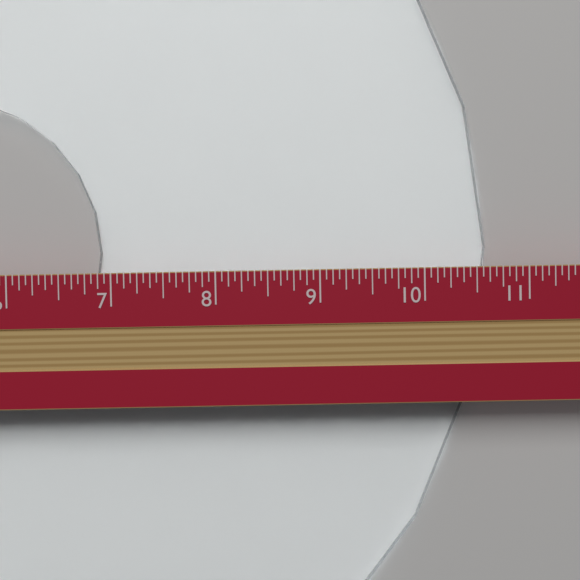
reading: 10.6250 in
